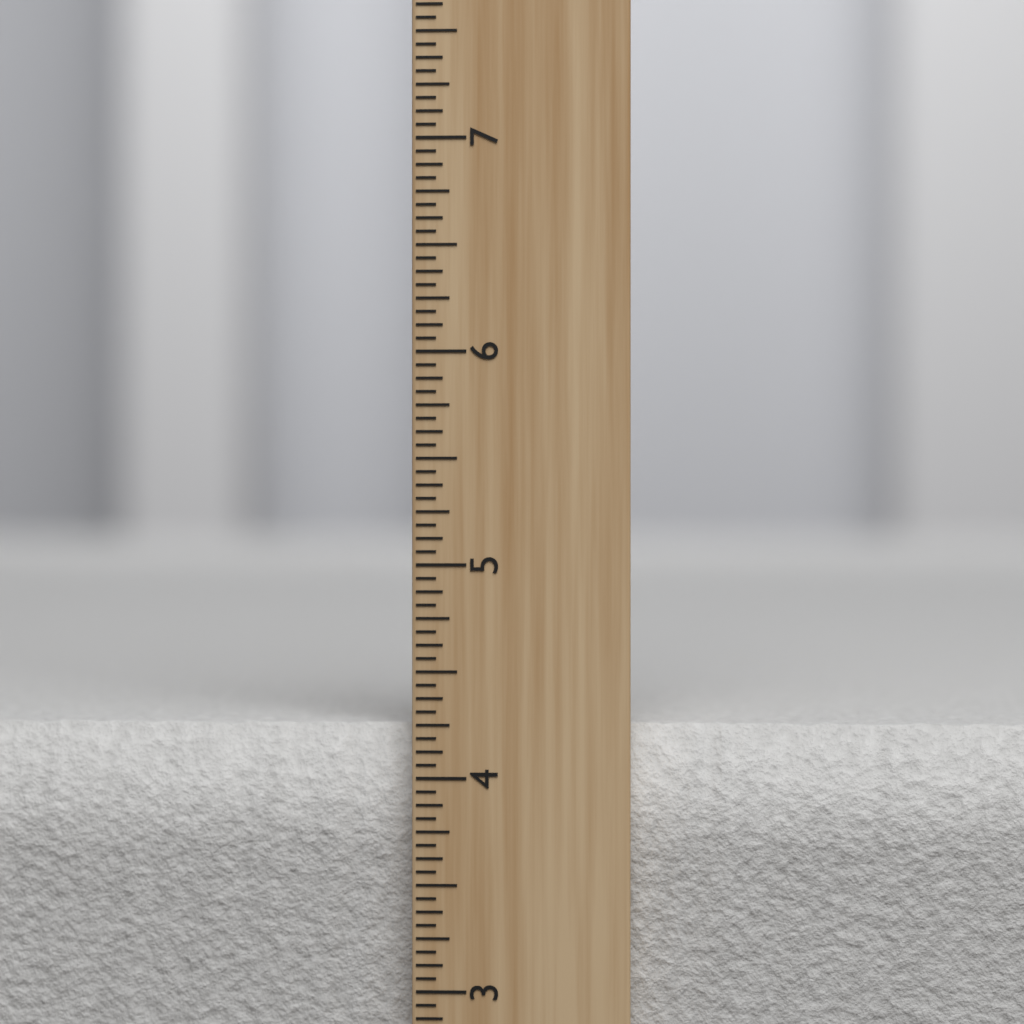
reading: 4.2500 inch
